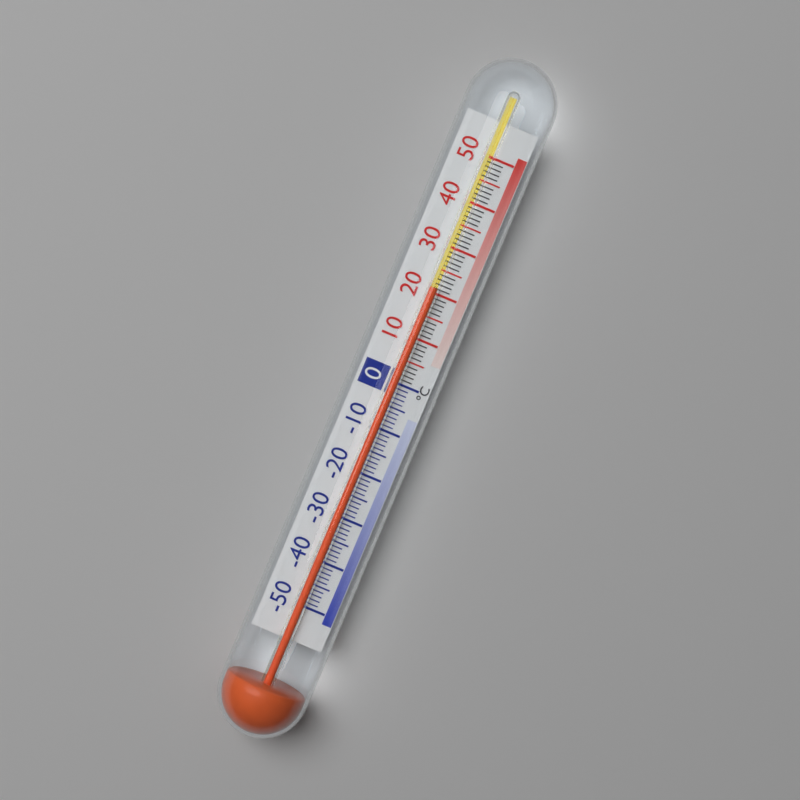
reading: 21 °C
